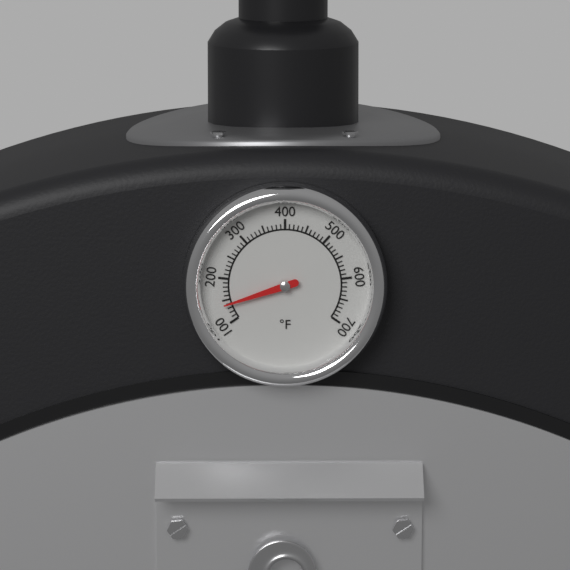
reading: 140 °F
